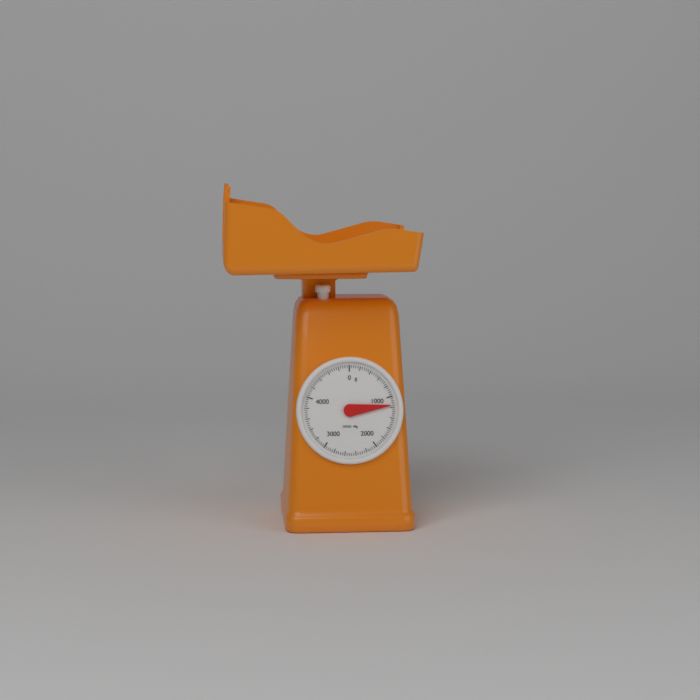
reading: 1160 g
